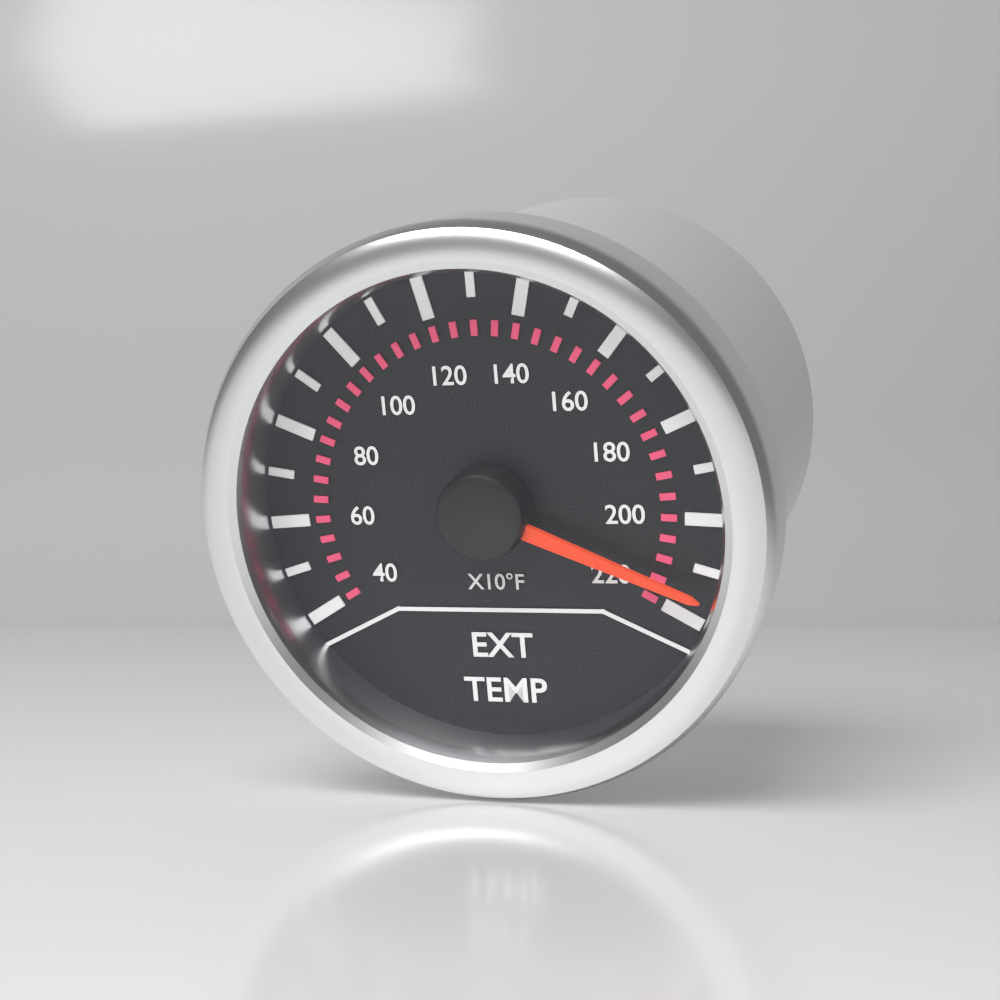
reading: 2150 °F
